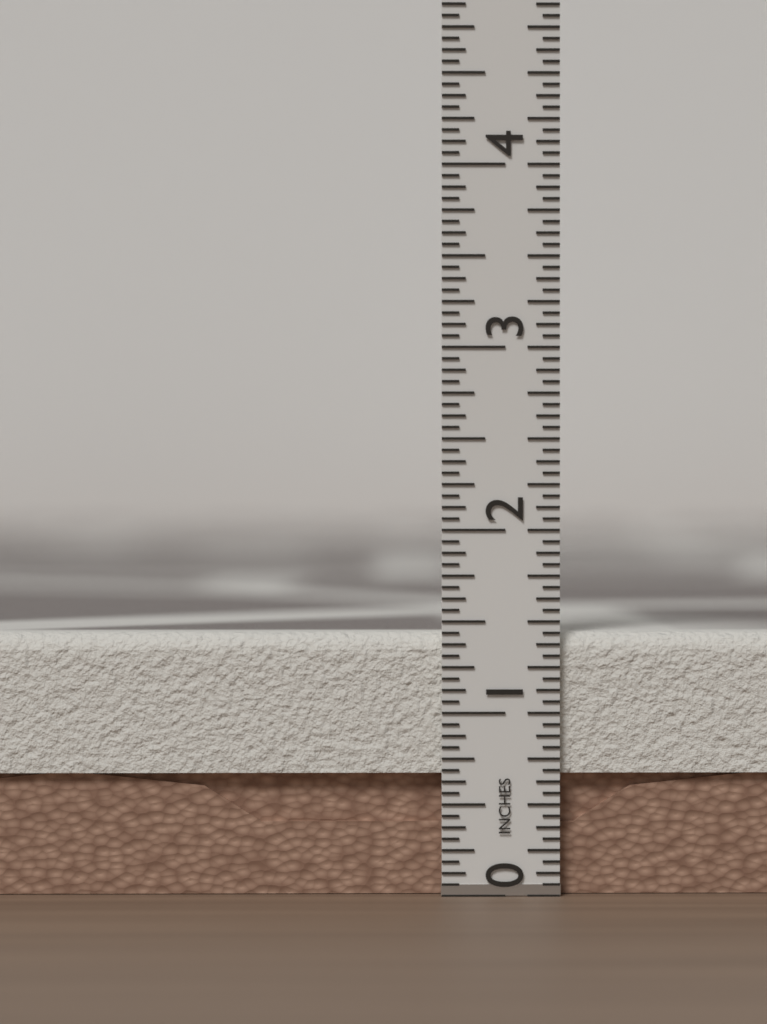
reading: 1.4375 in
